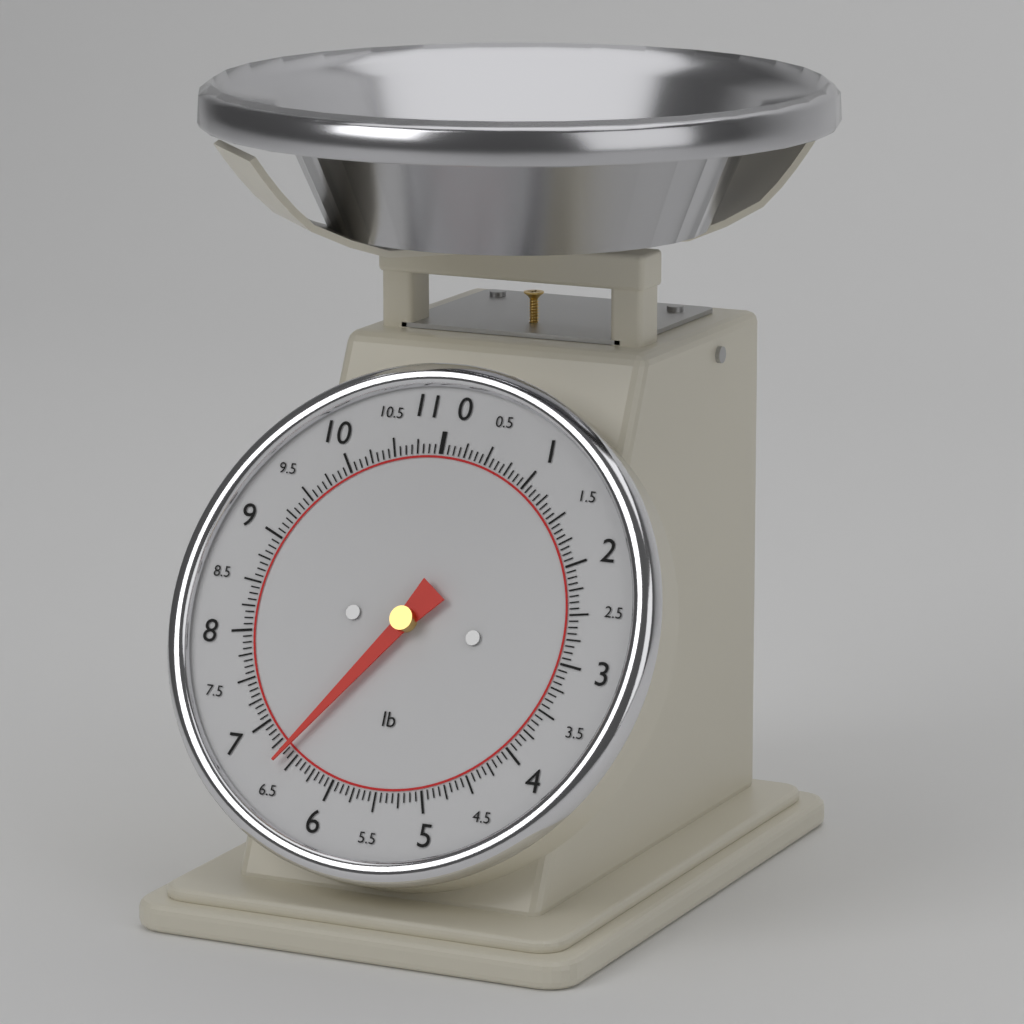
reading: 6.6250 lb
